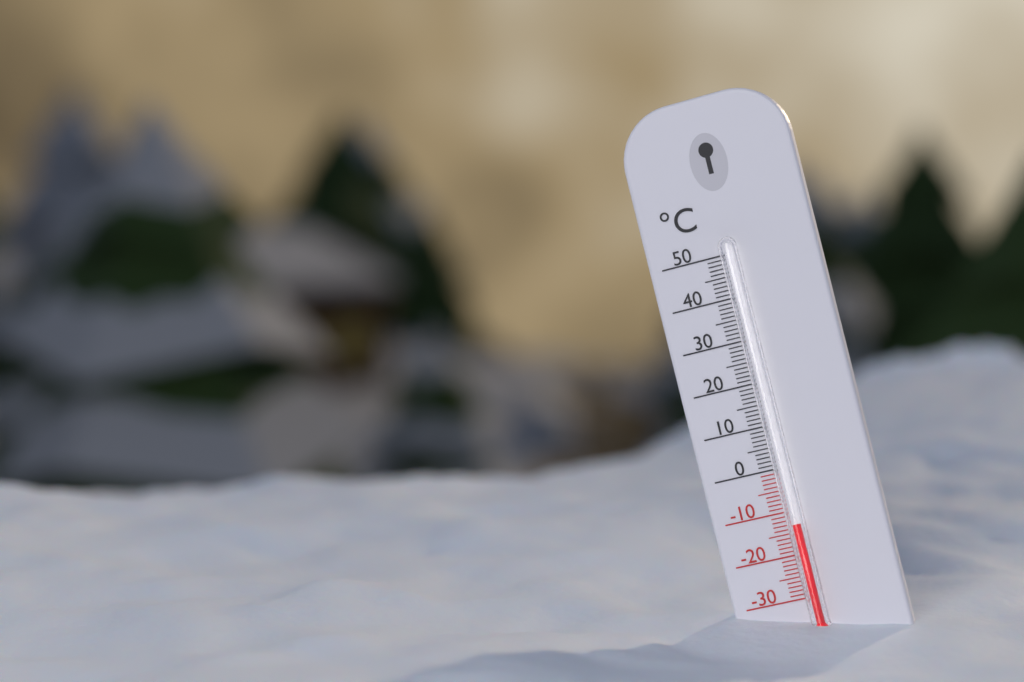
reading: -13 °C
